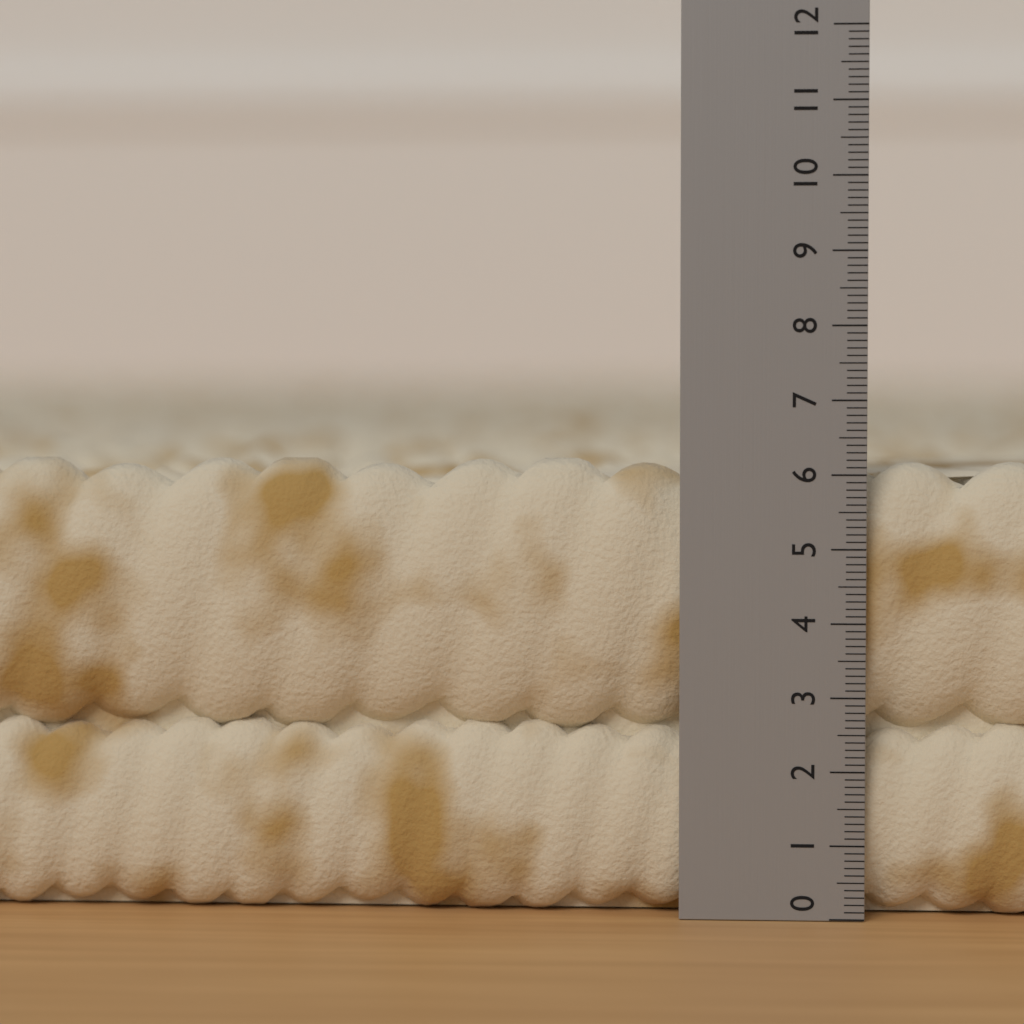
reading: 6.2 (no unit)
